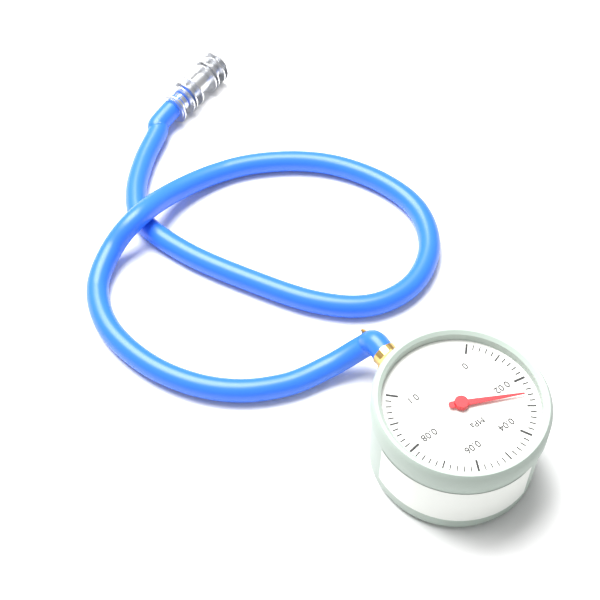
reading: 0.026 MPa
